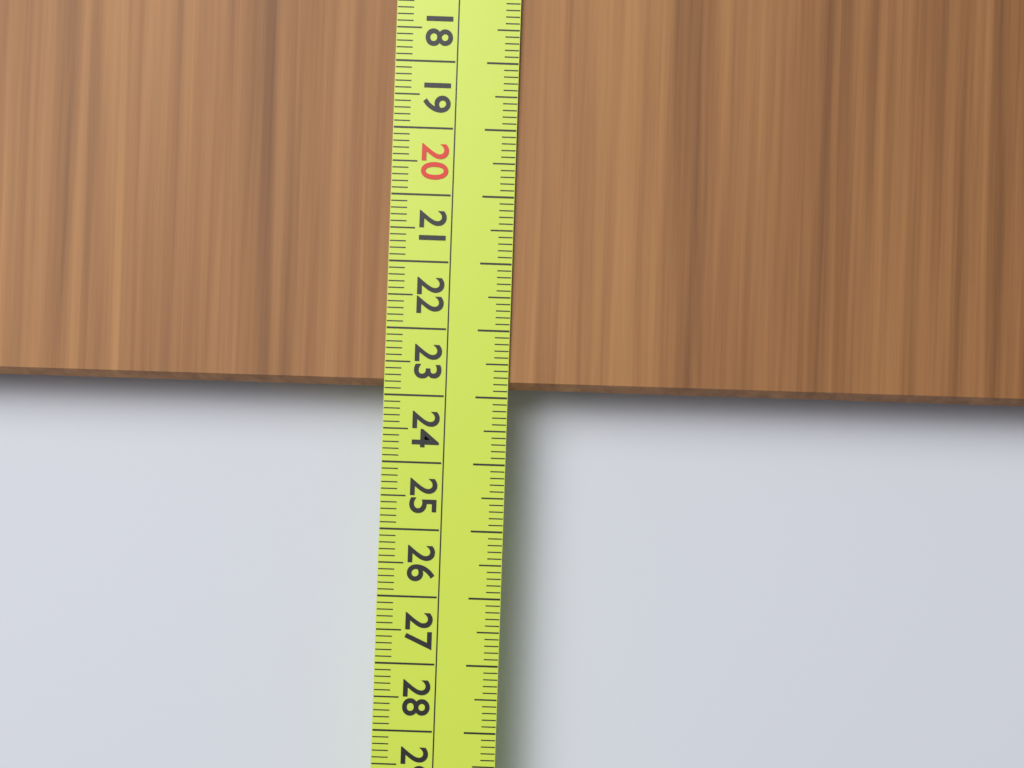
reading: 22.9 cm
